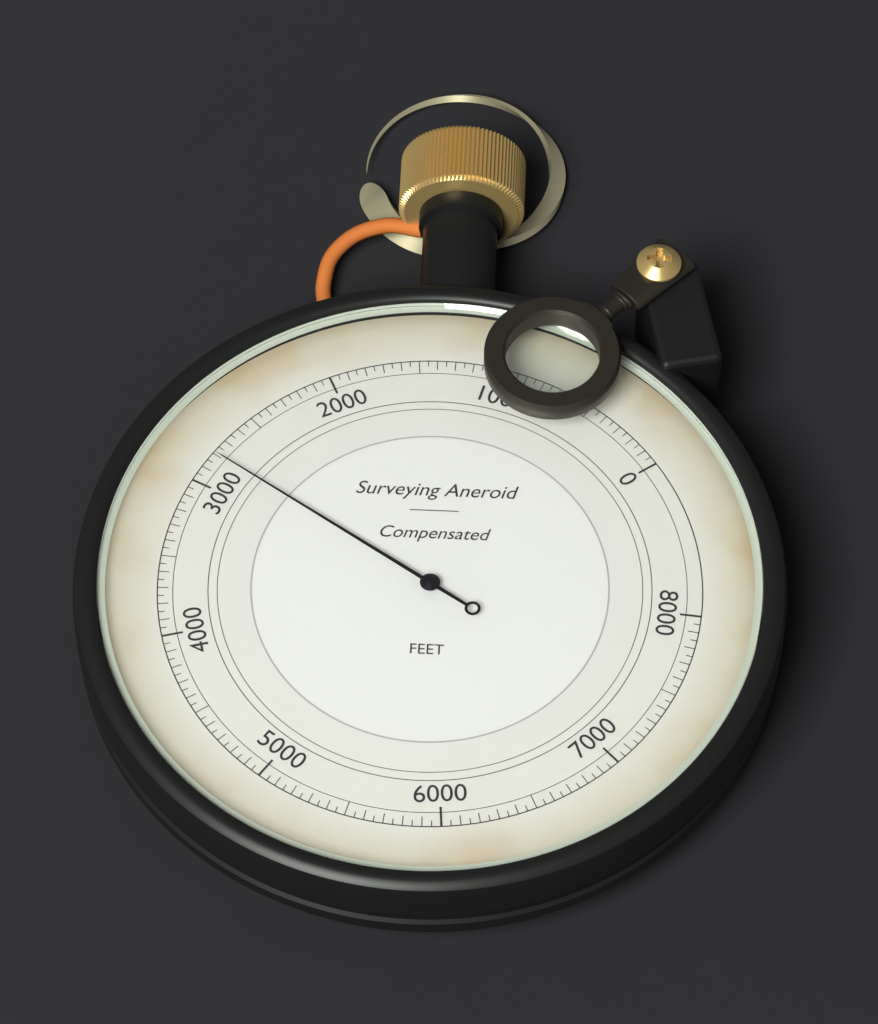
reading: 2800 ft
